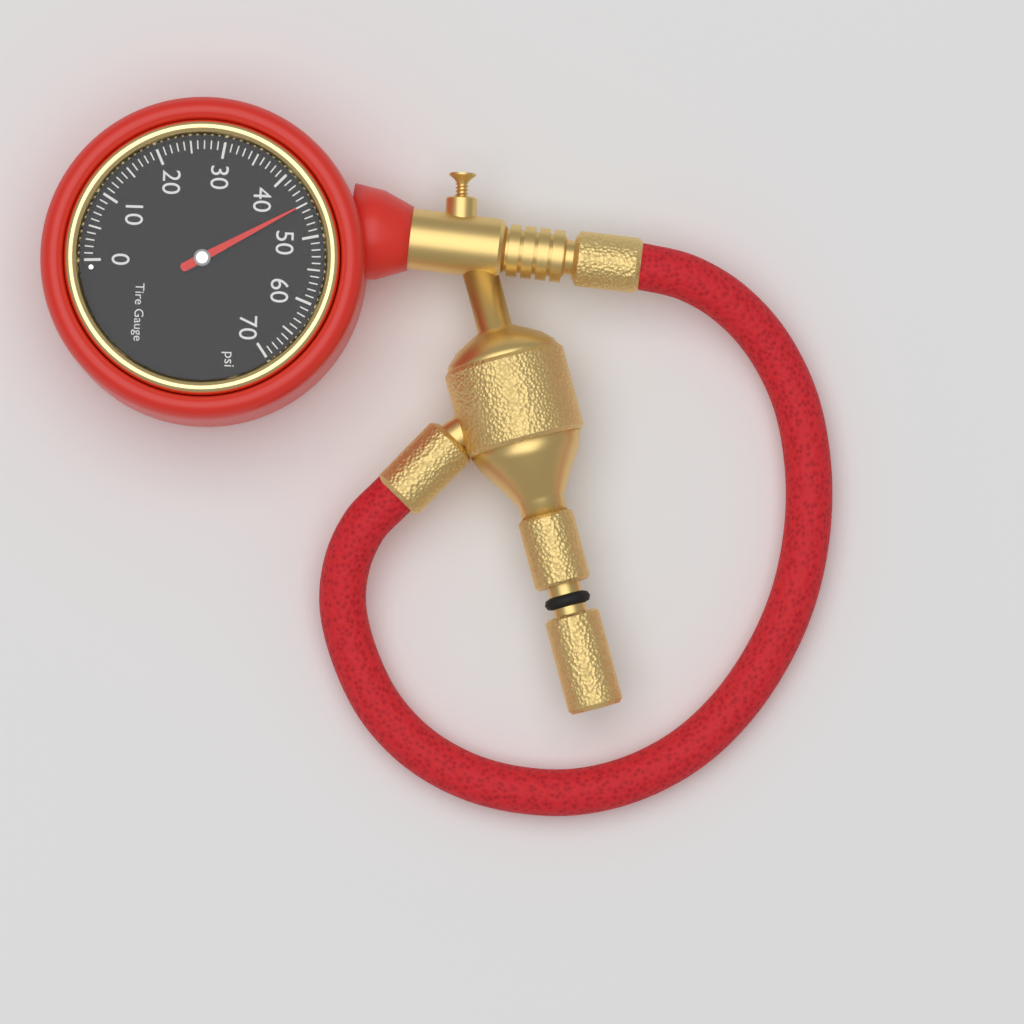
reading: 45 psi
